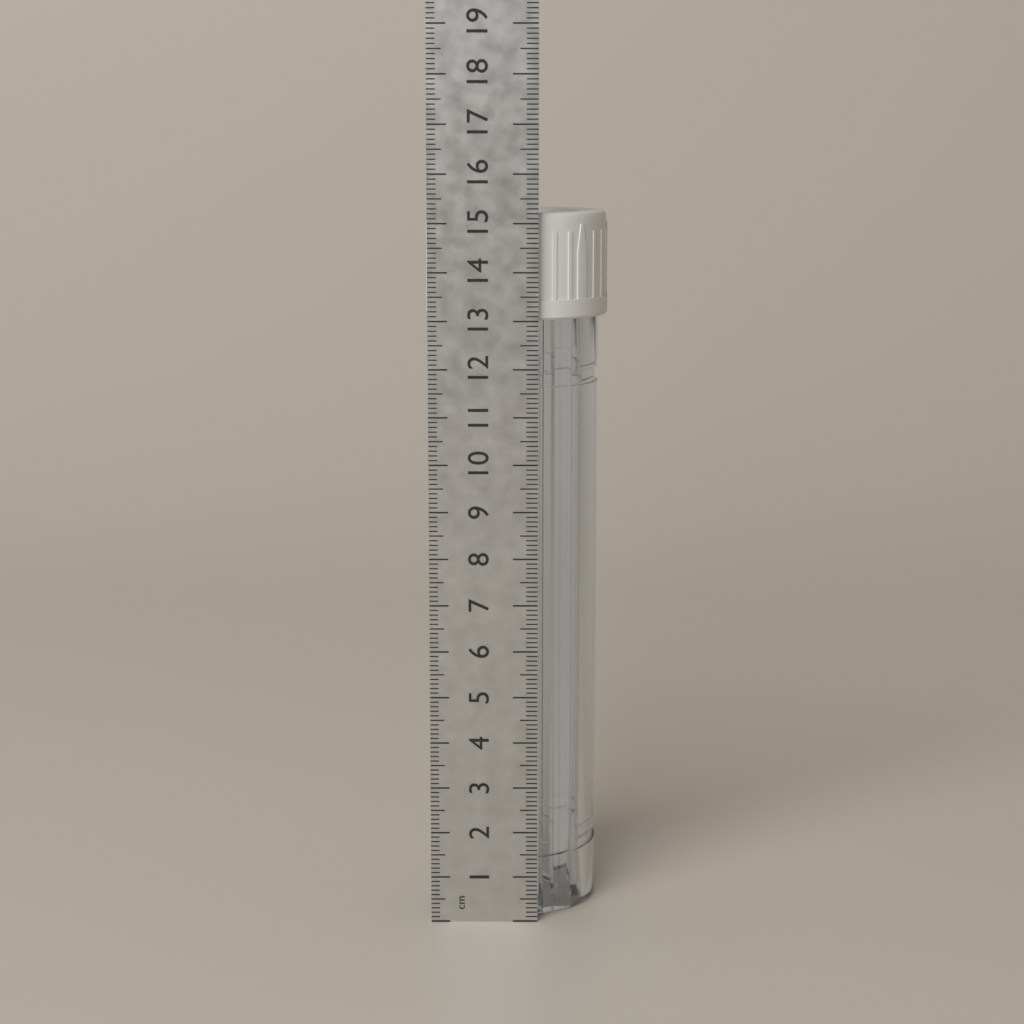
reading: 15.2 cm
